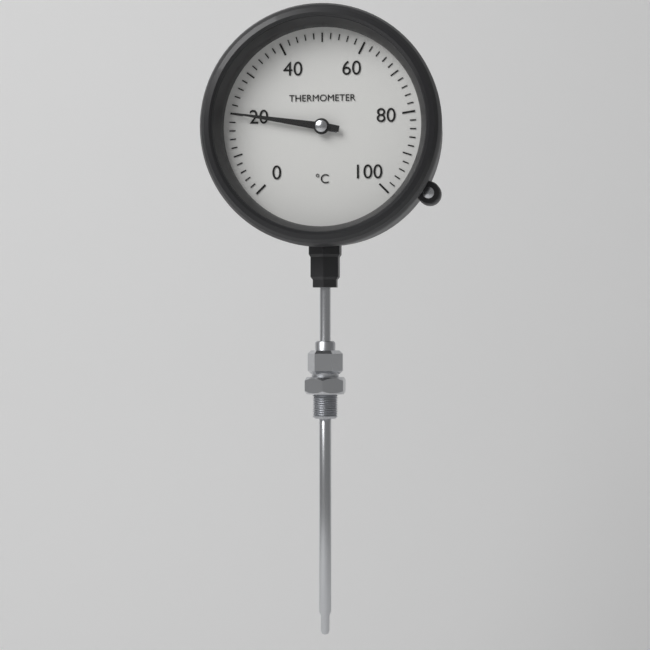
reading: 20 °C
